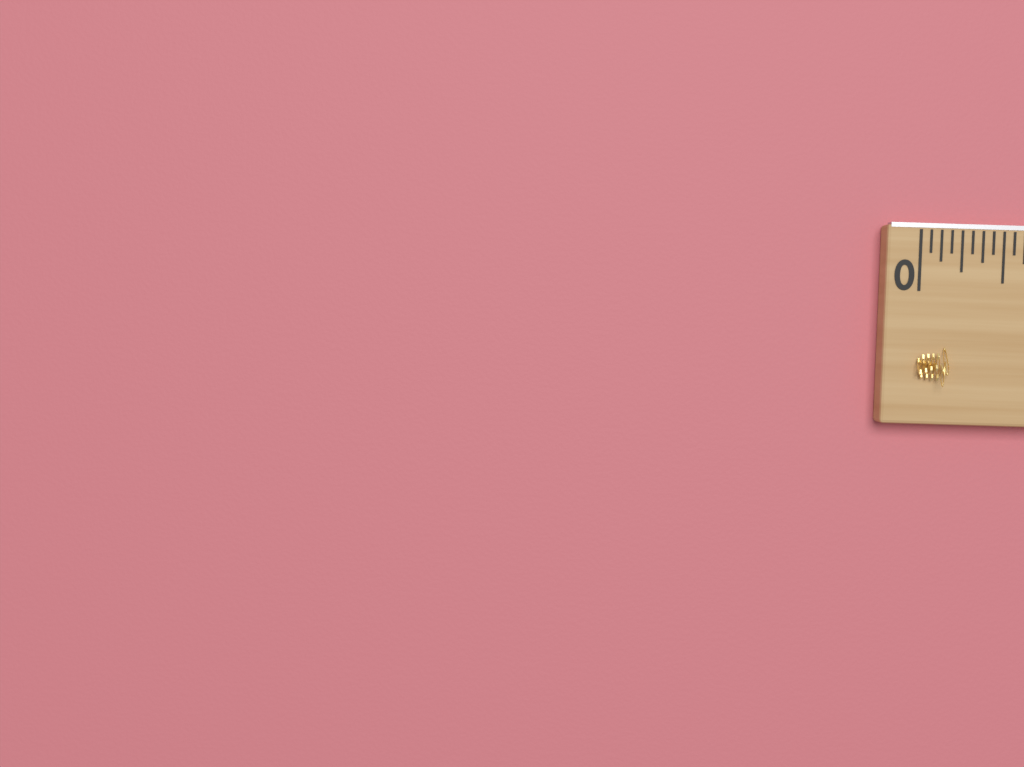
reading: 0.1875 (no unit)
